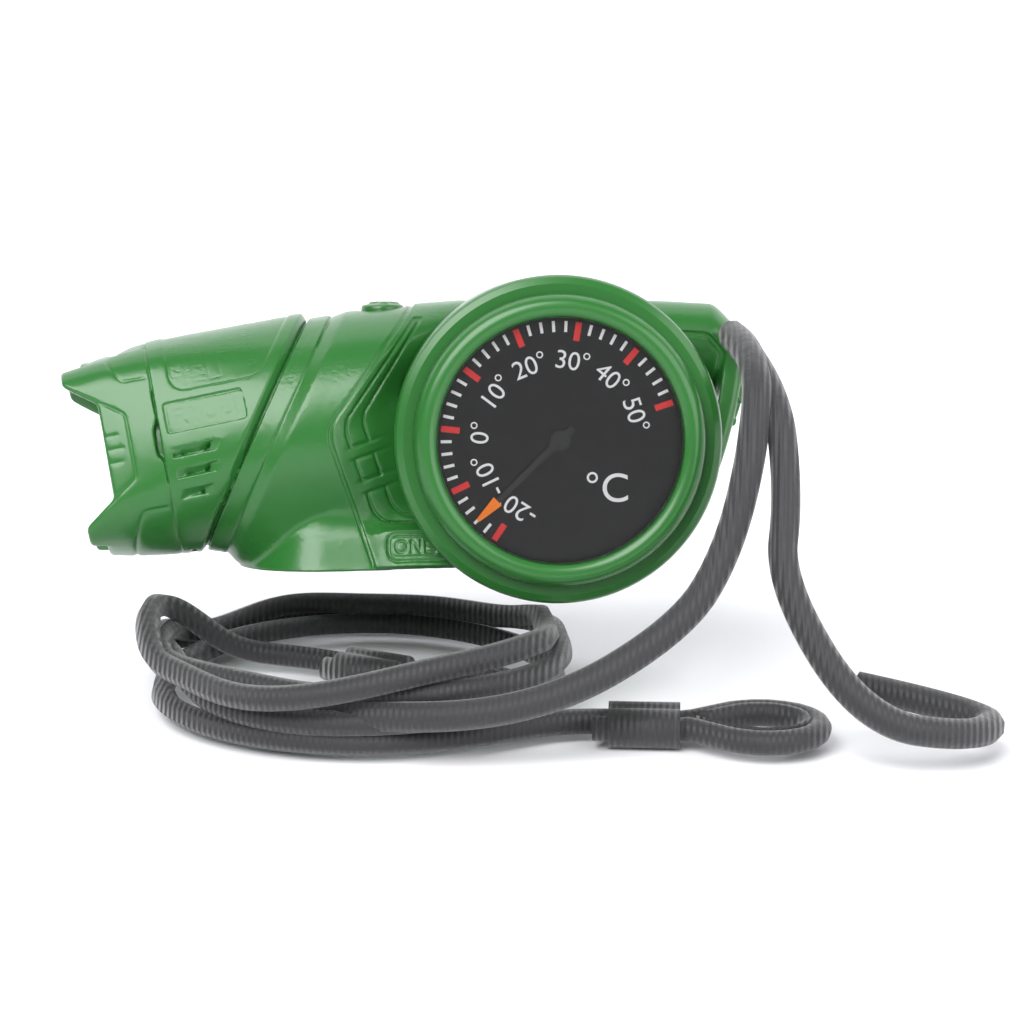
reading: -16 °C
